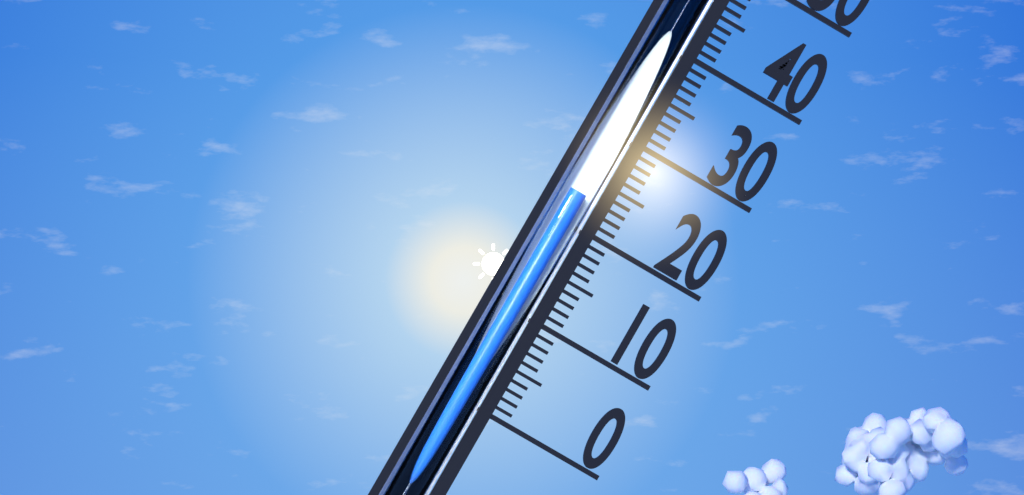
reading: 23 (no unit)
